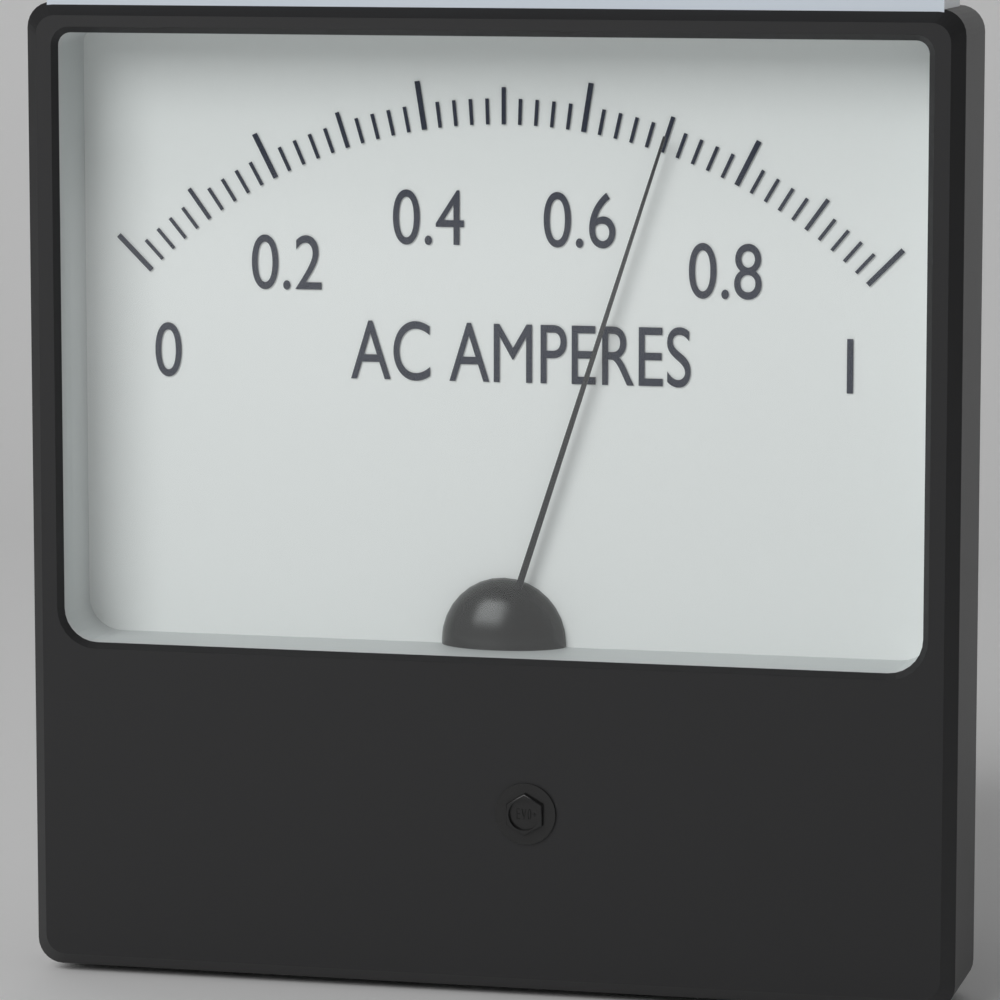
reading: 0.70 A
